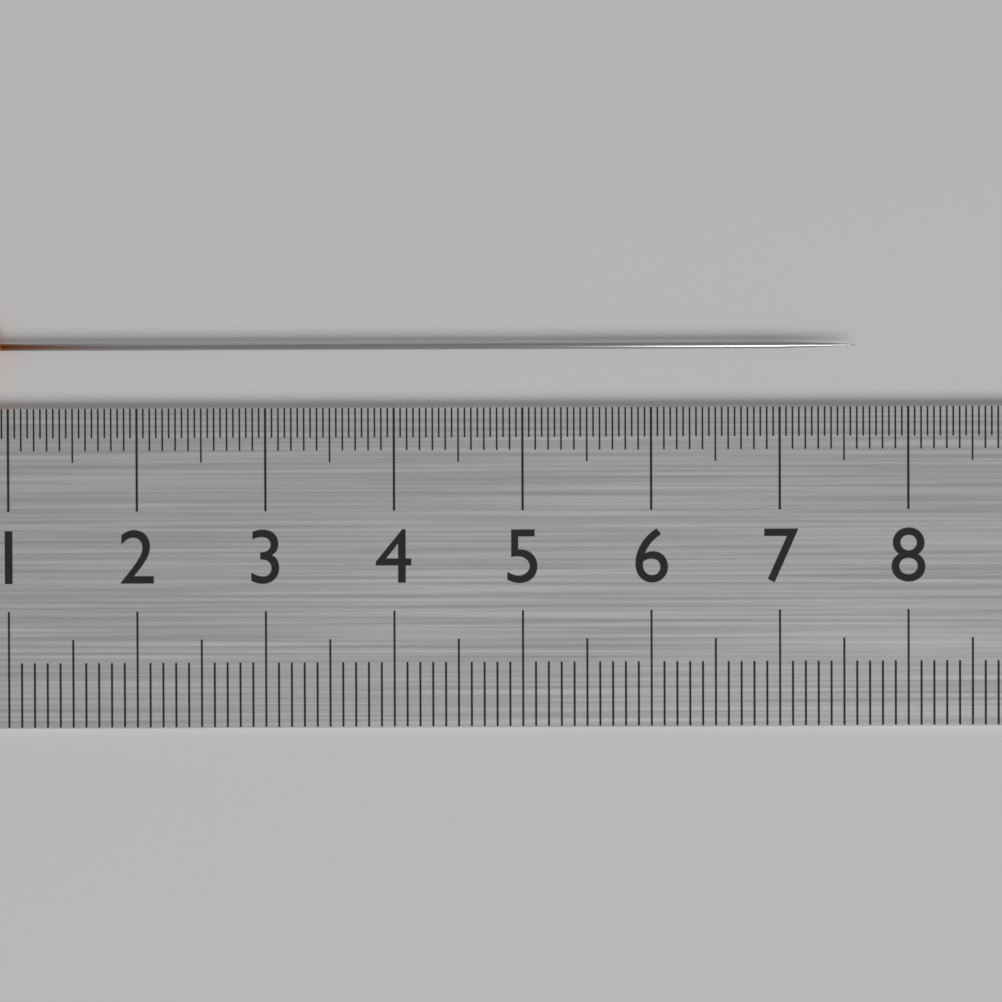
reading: 7.60 cm
